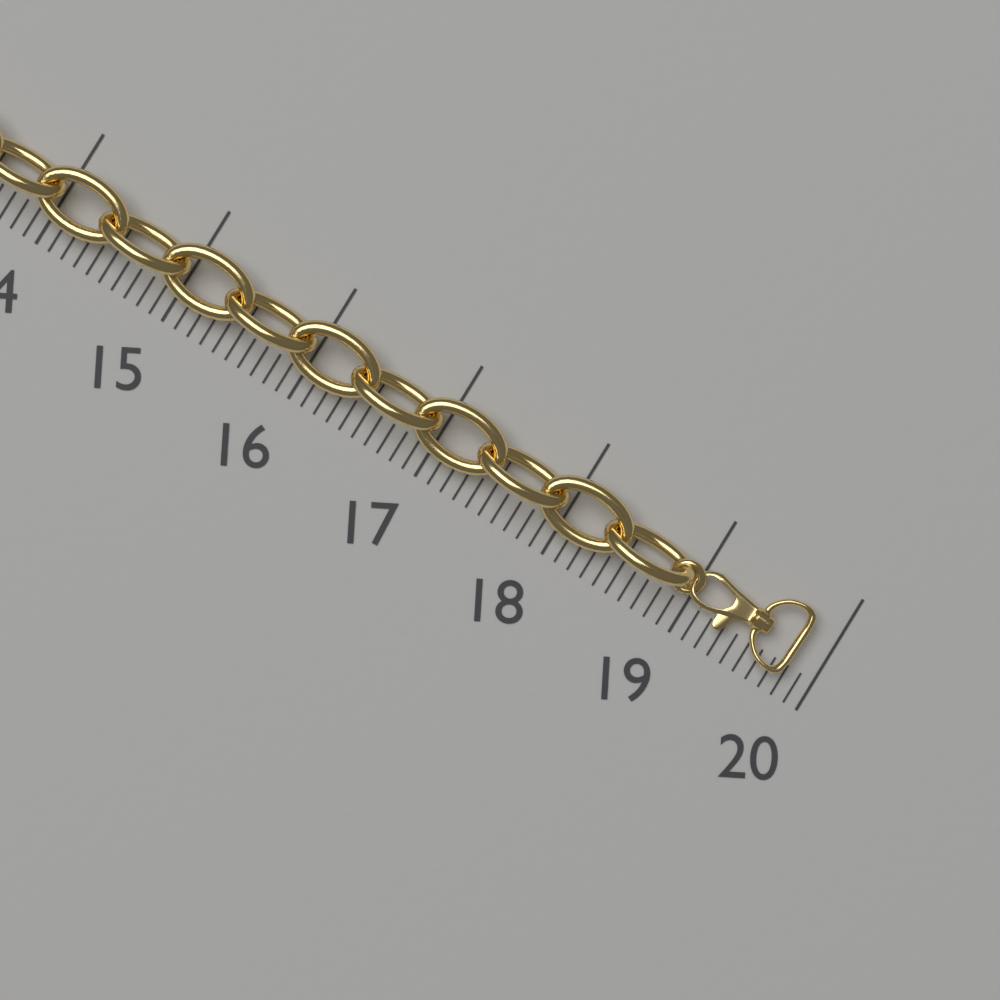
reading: 19.8 (no unit)
